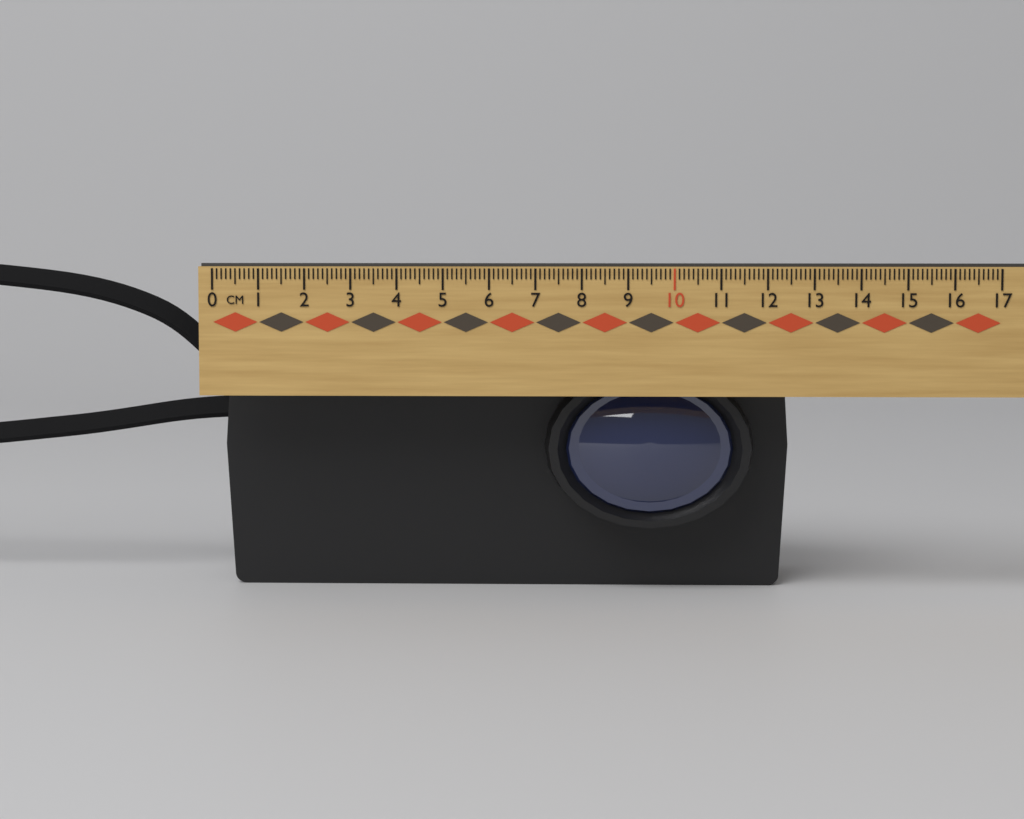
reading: 12.6 cm
